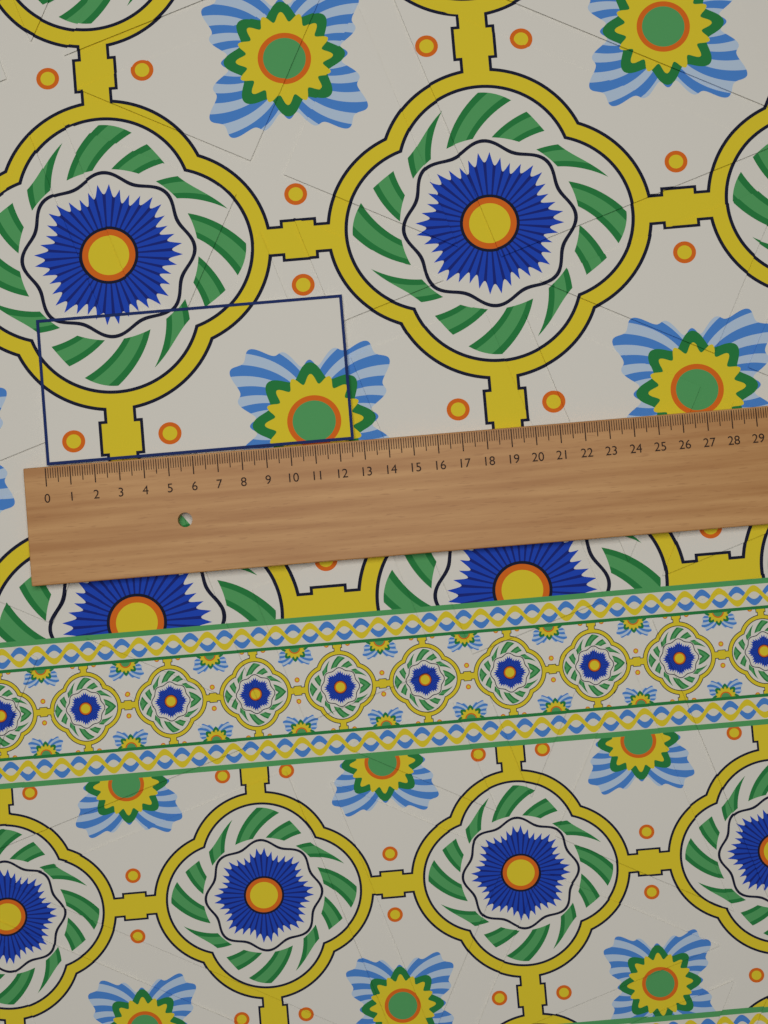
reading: 12.6 (no unit)
